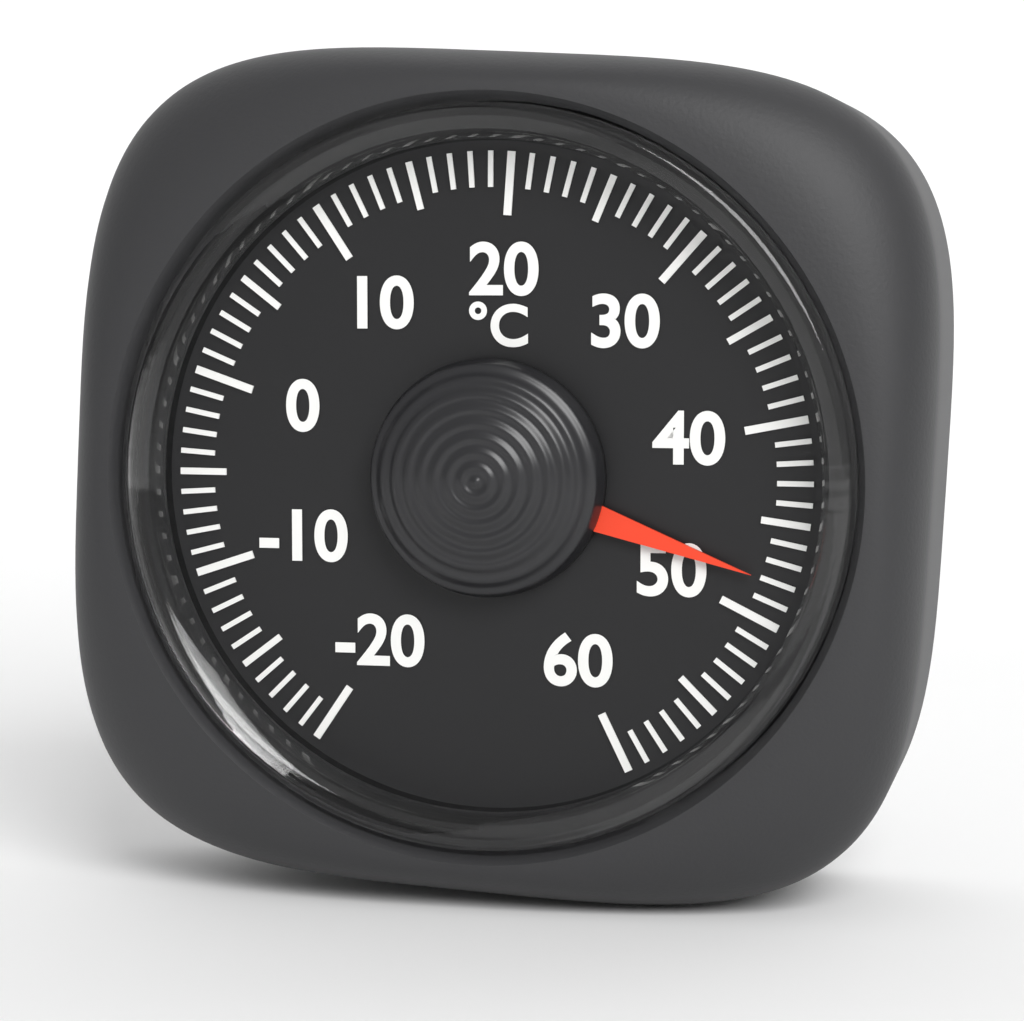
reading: 48 °C
